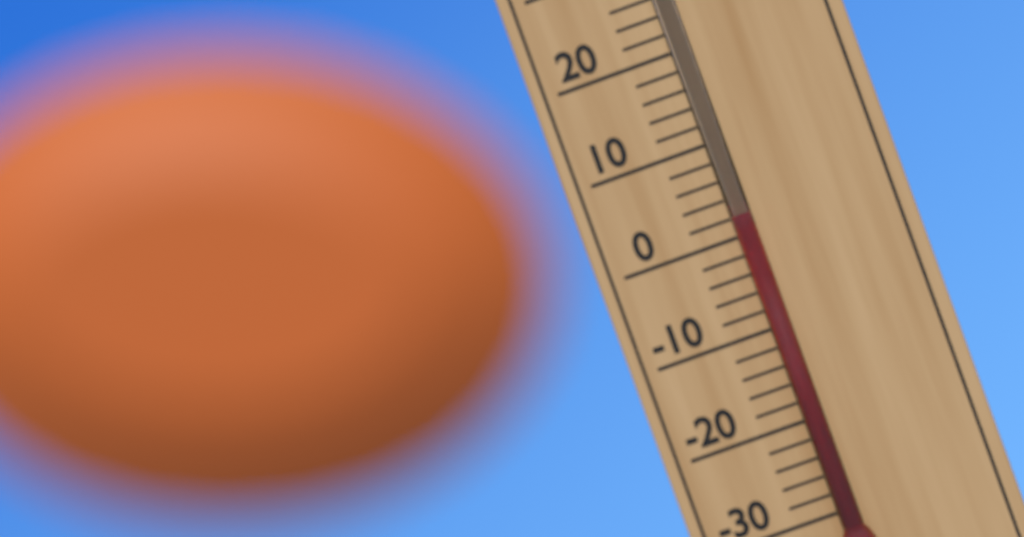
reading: 2 °C
